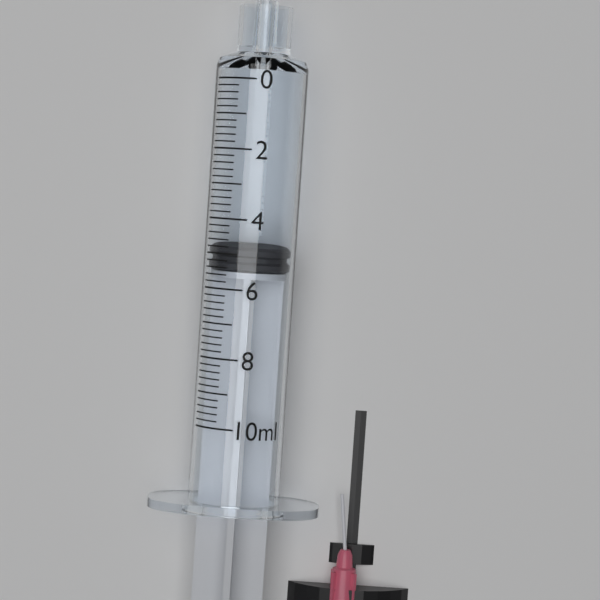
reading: 4.8 ml
